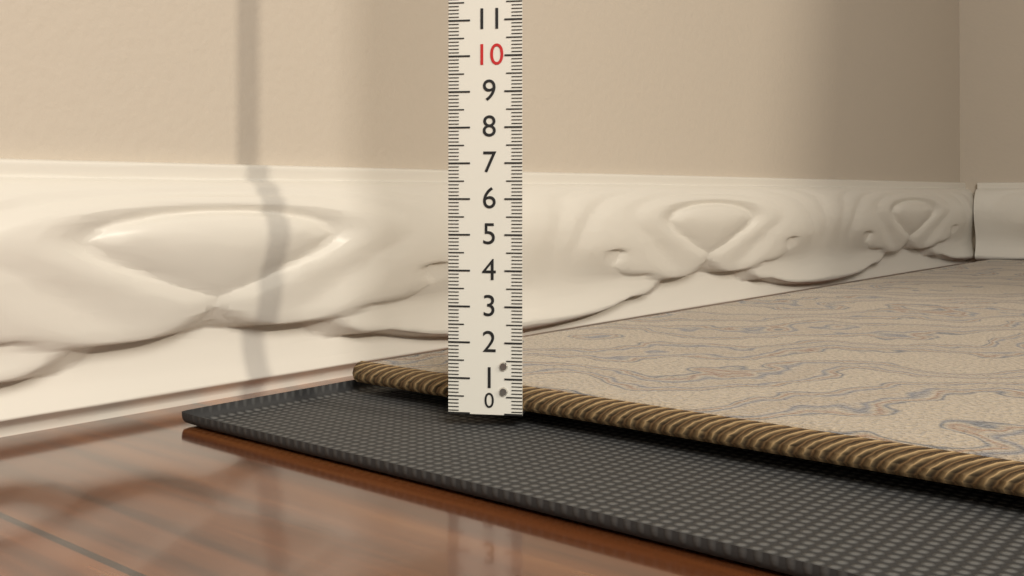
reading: 0.7 (no unit)
